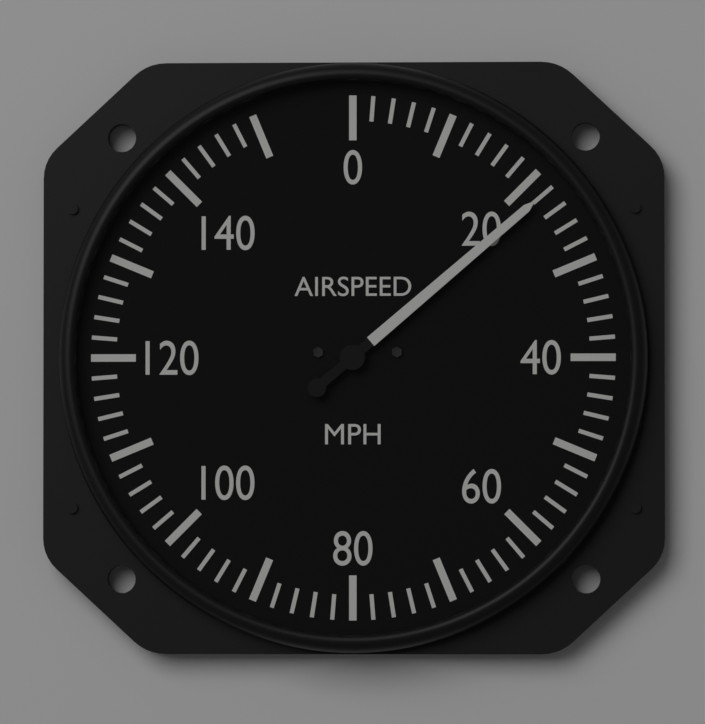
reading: 22 mph
